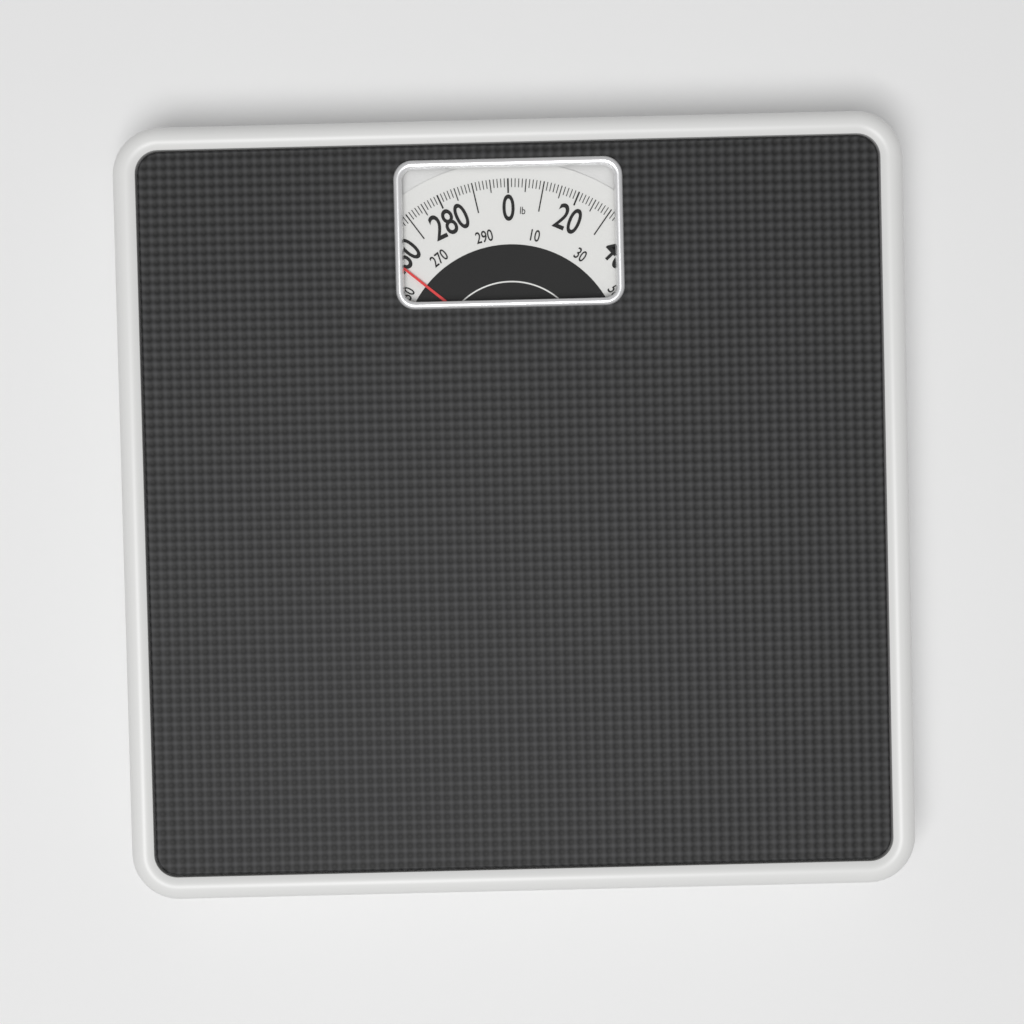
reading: 258 lb
